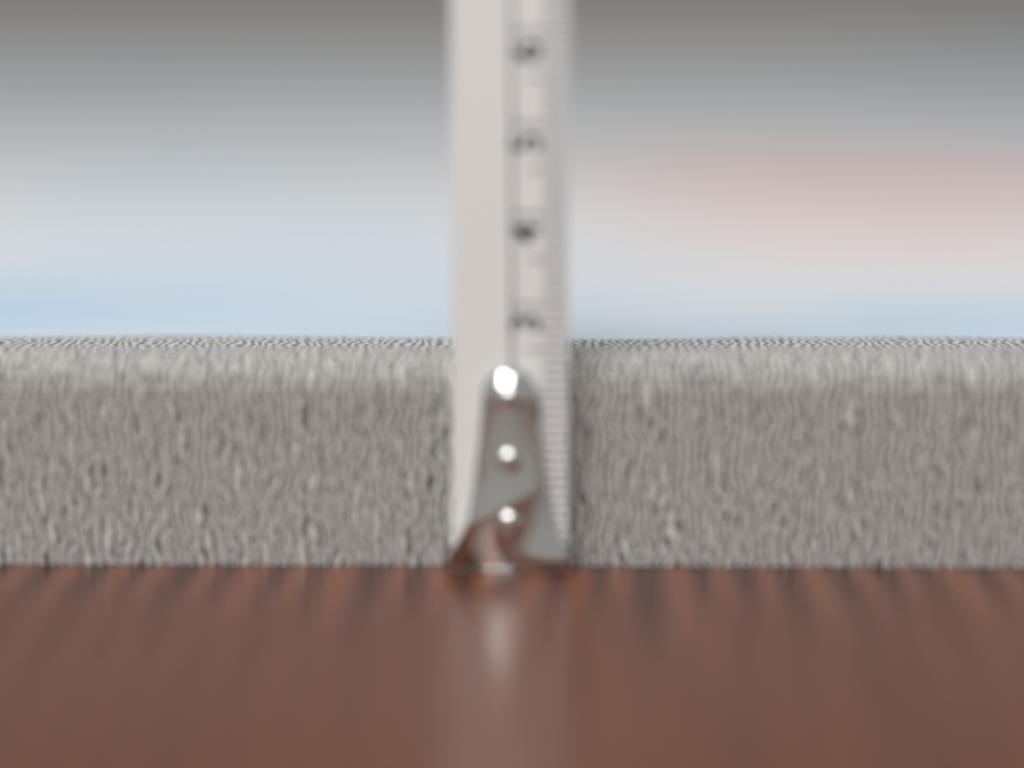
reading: 2.4 cm
